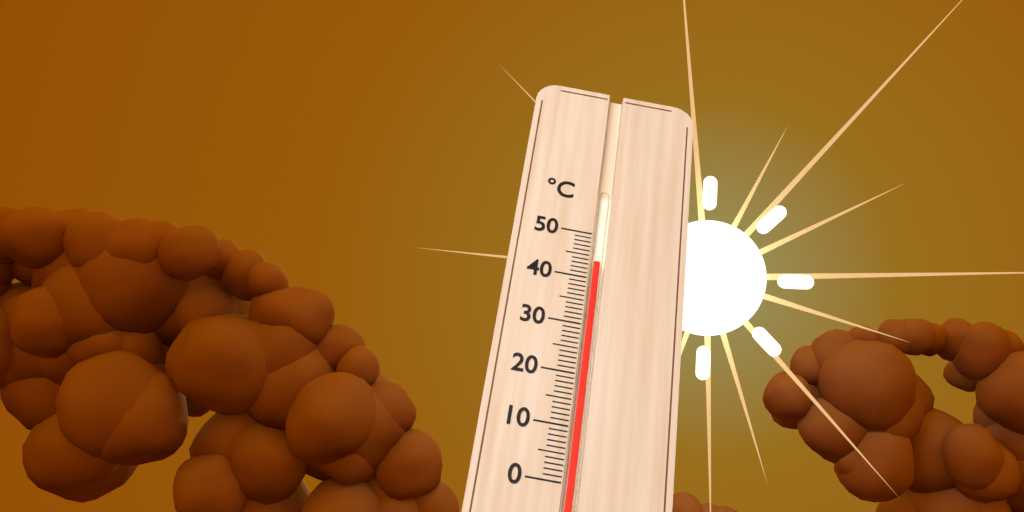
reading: 44 °C
